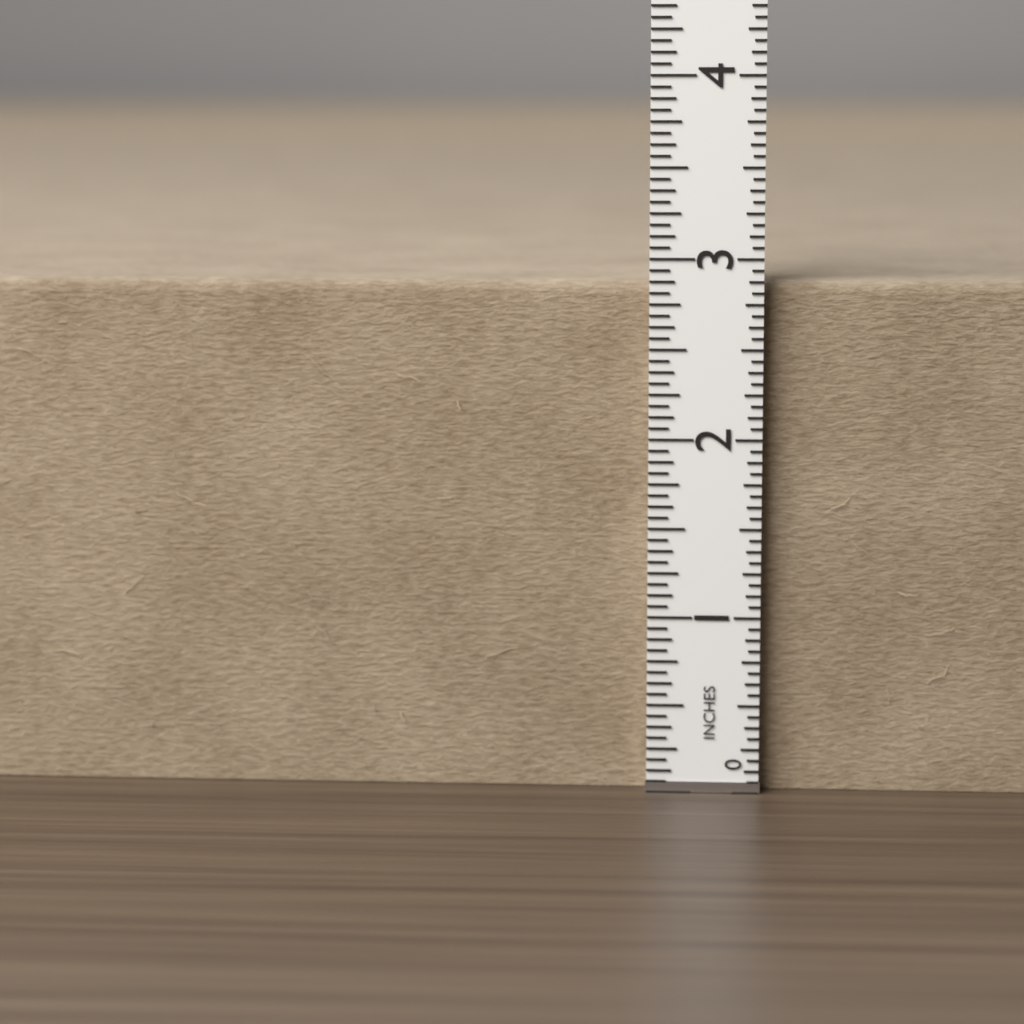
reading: 2.8750 in
